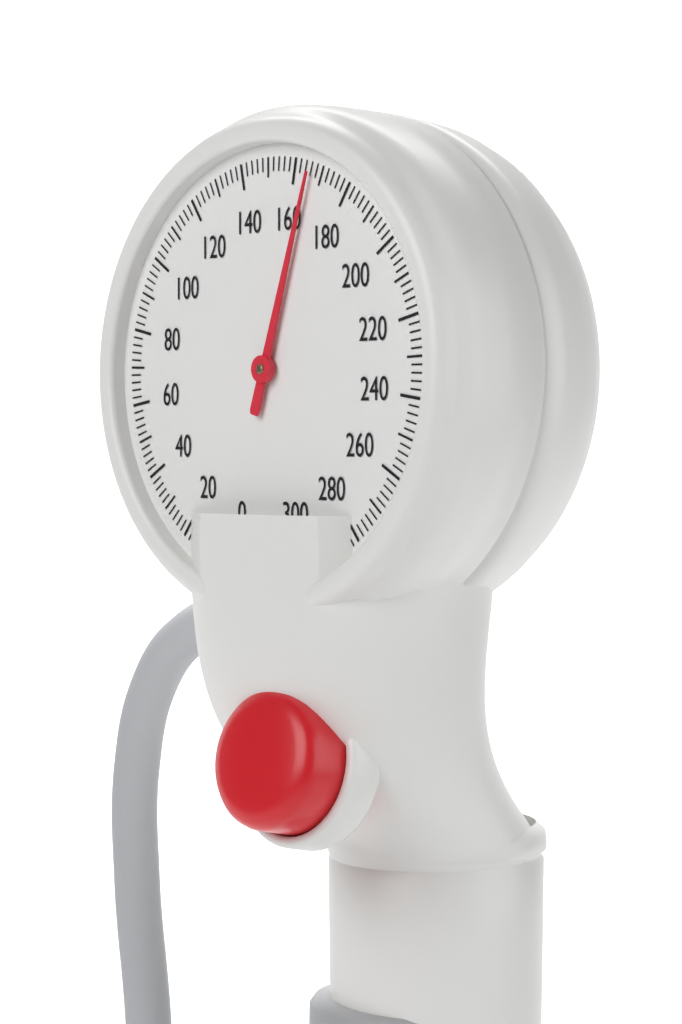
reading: 166 mmHg
